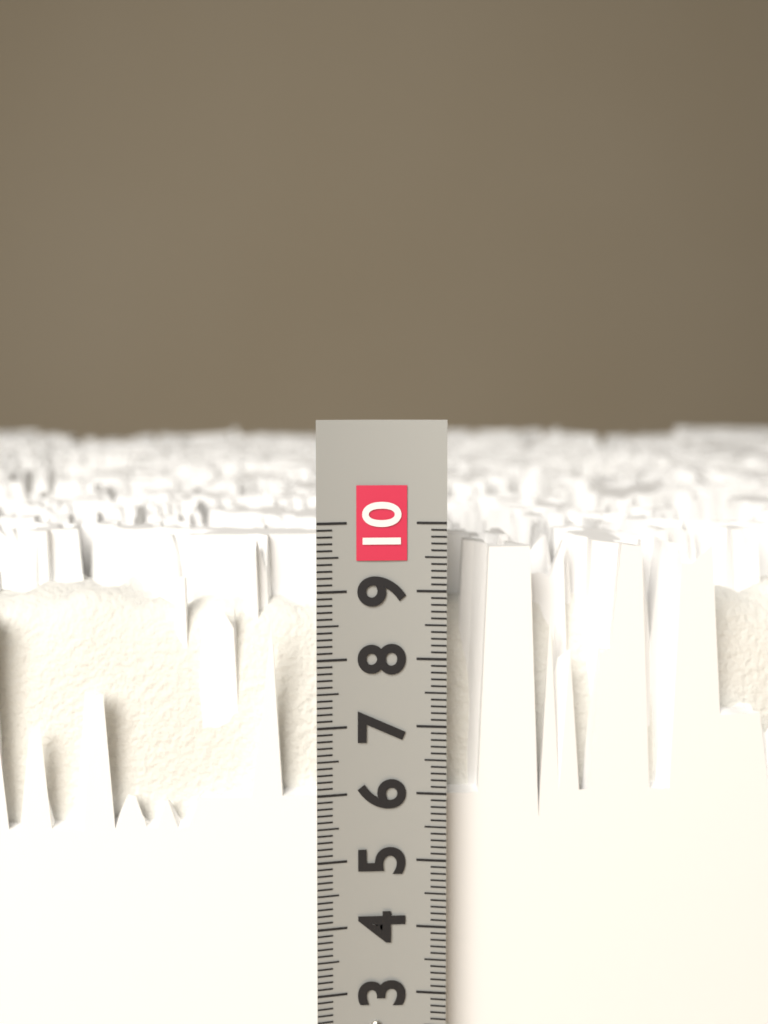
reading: 9.6 (no unit)
